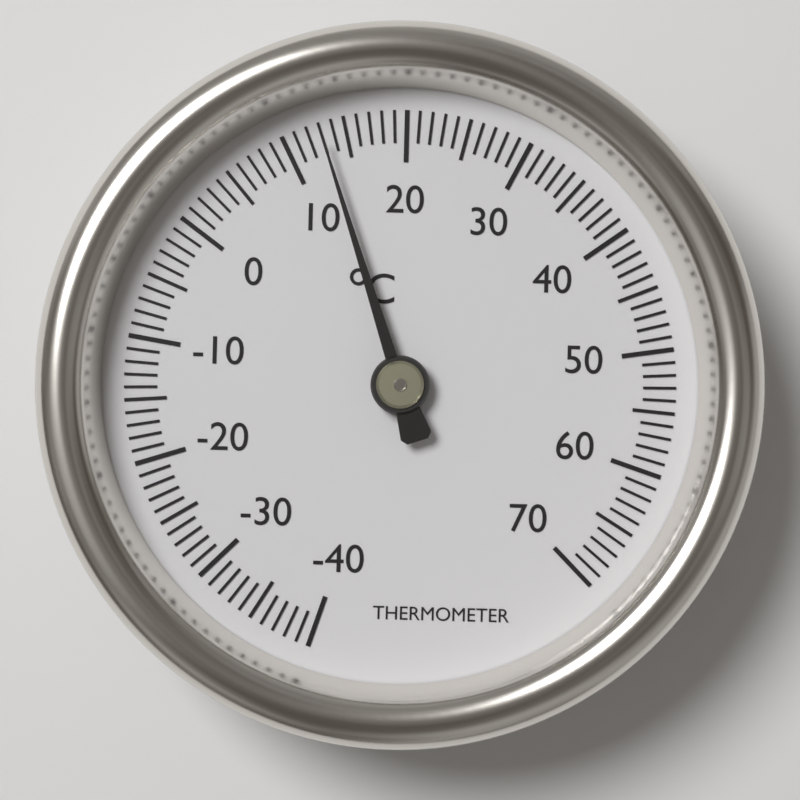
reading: 13 °C
